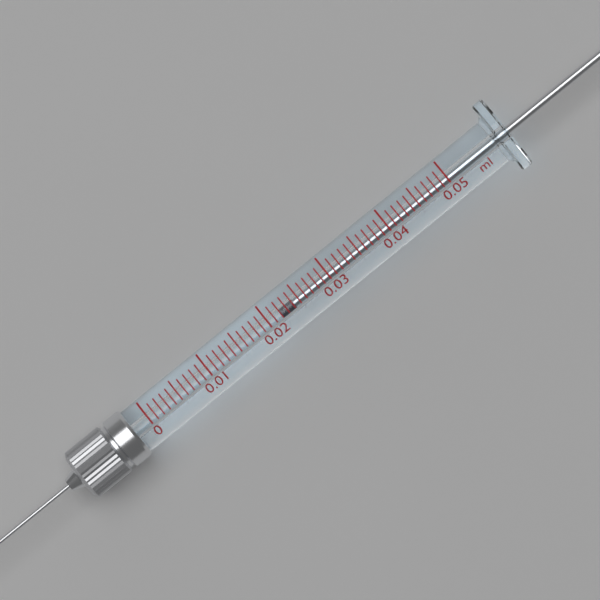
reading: 0.022 ml
